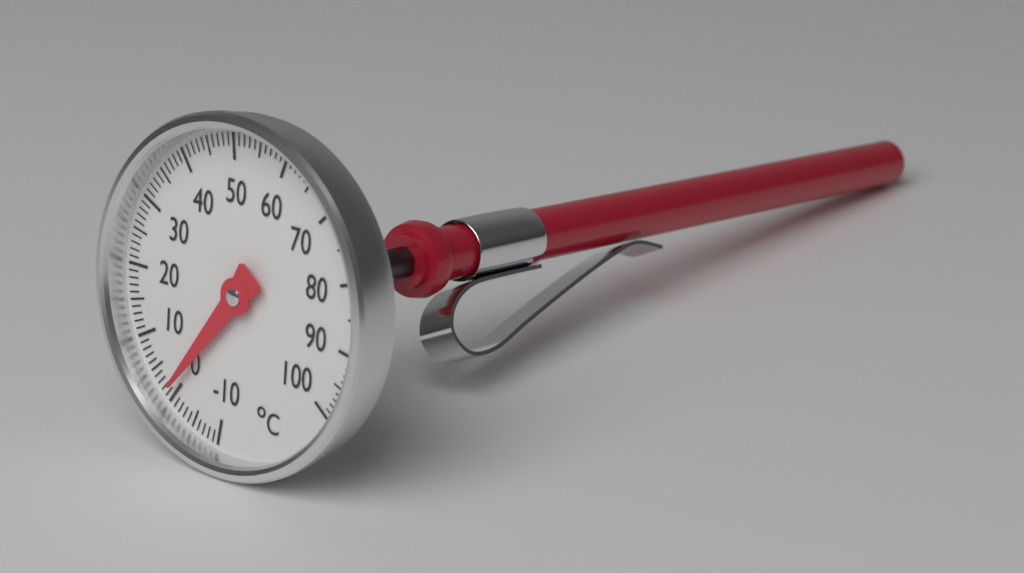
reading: 1 °C
